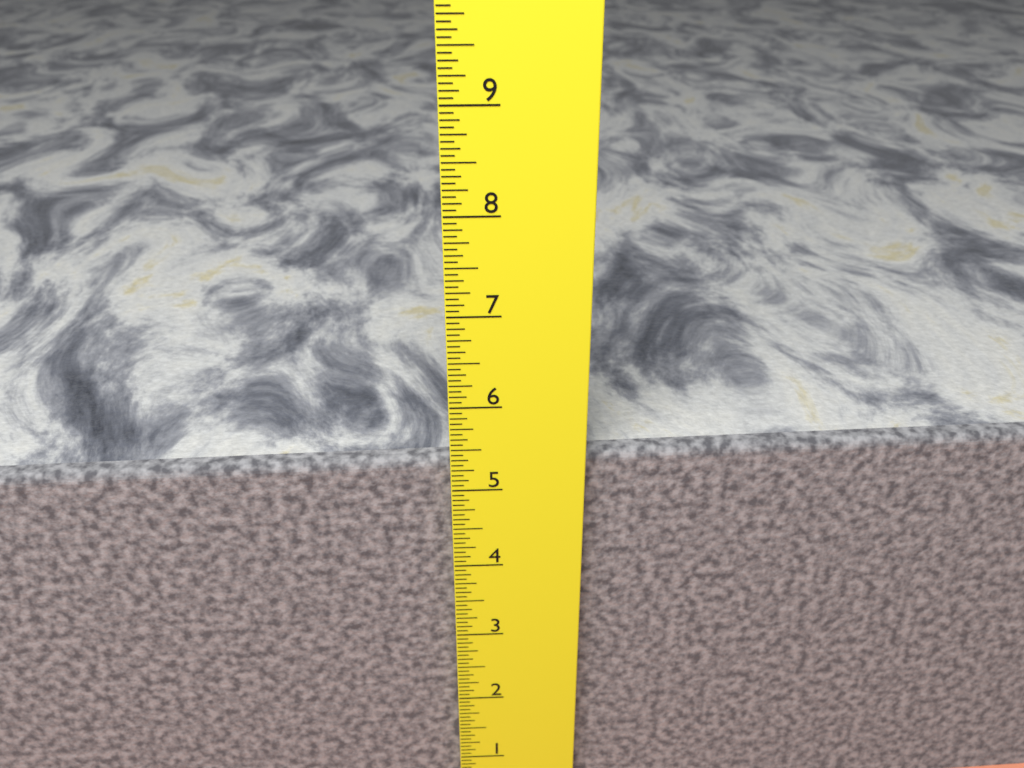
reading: 5.3125 in
